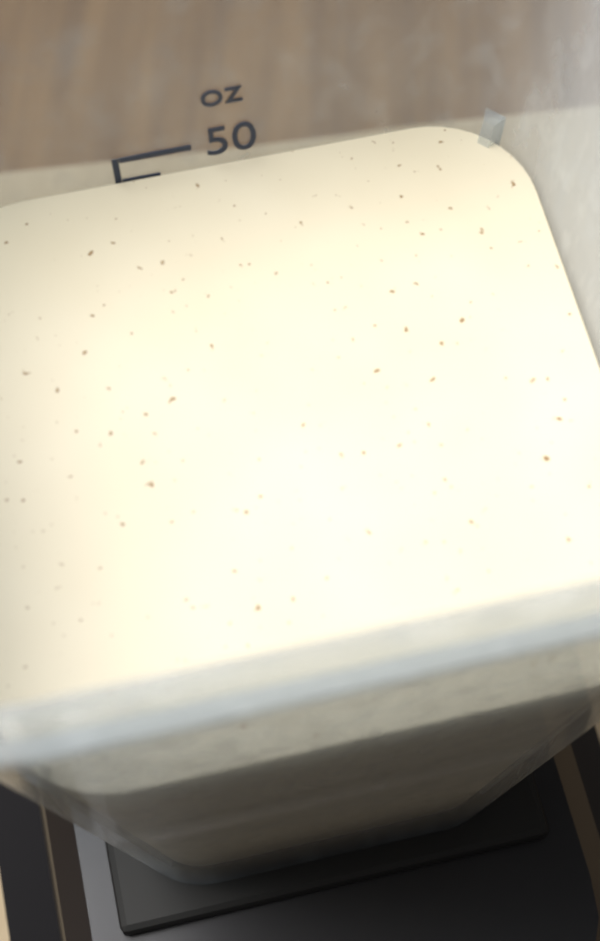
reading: 48 oz
